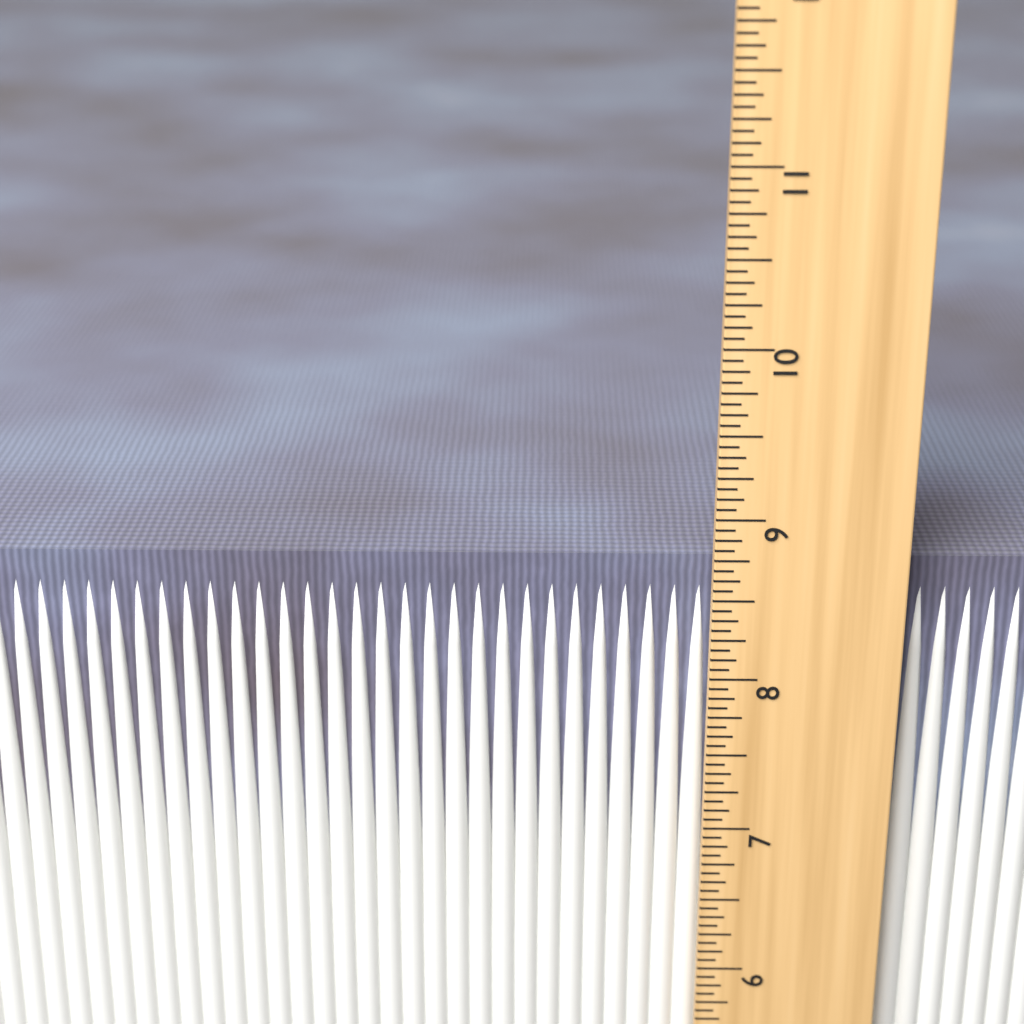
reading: 8.6875 in
